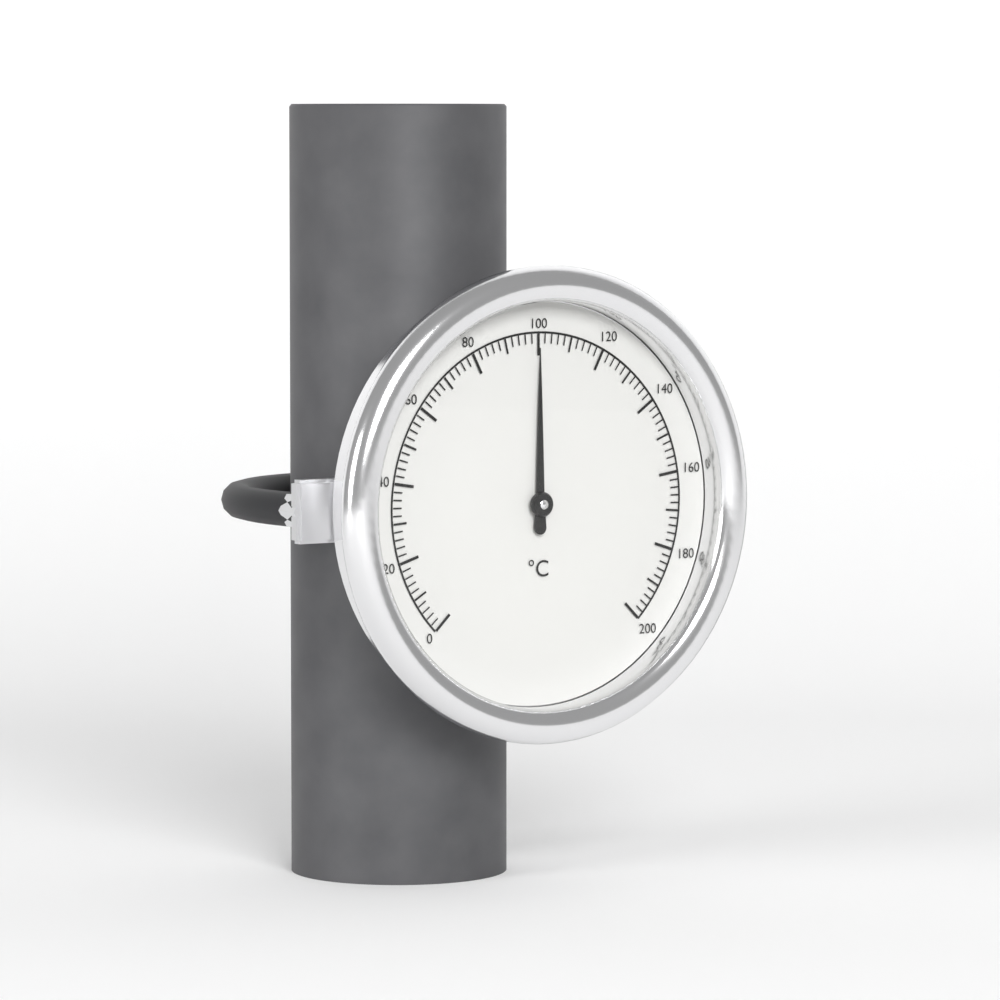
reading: 100 °C
